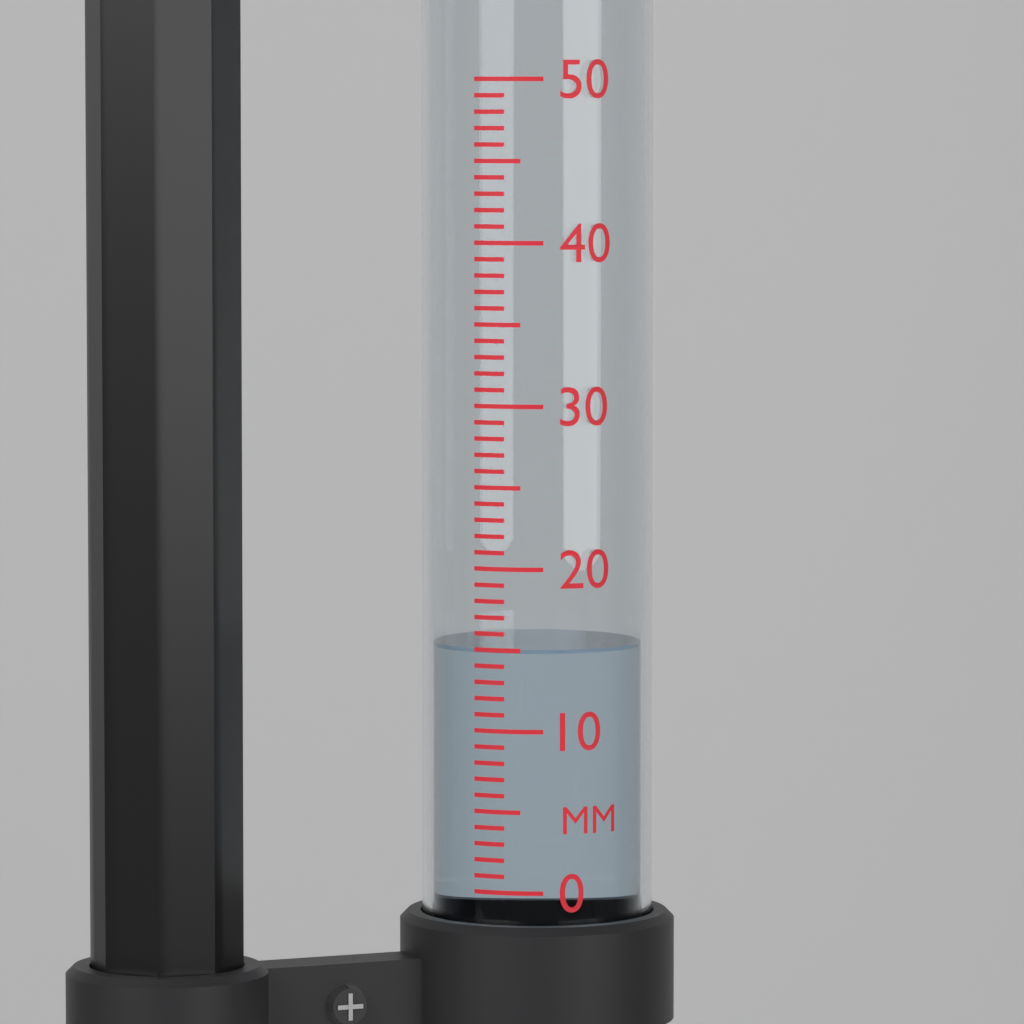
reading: 15 mm
